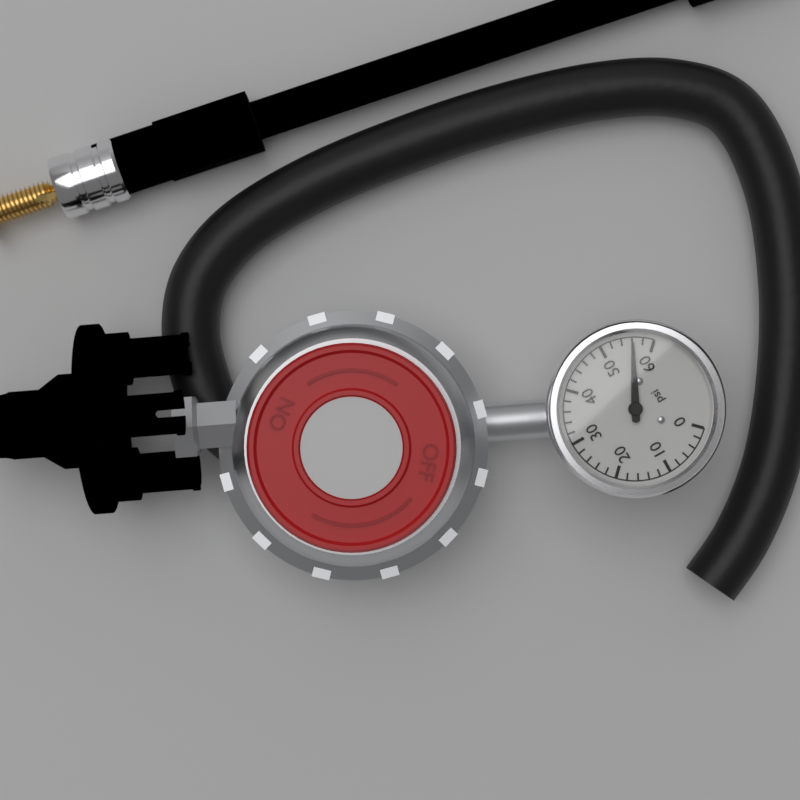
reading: 56 psi
